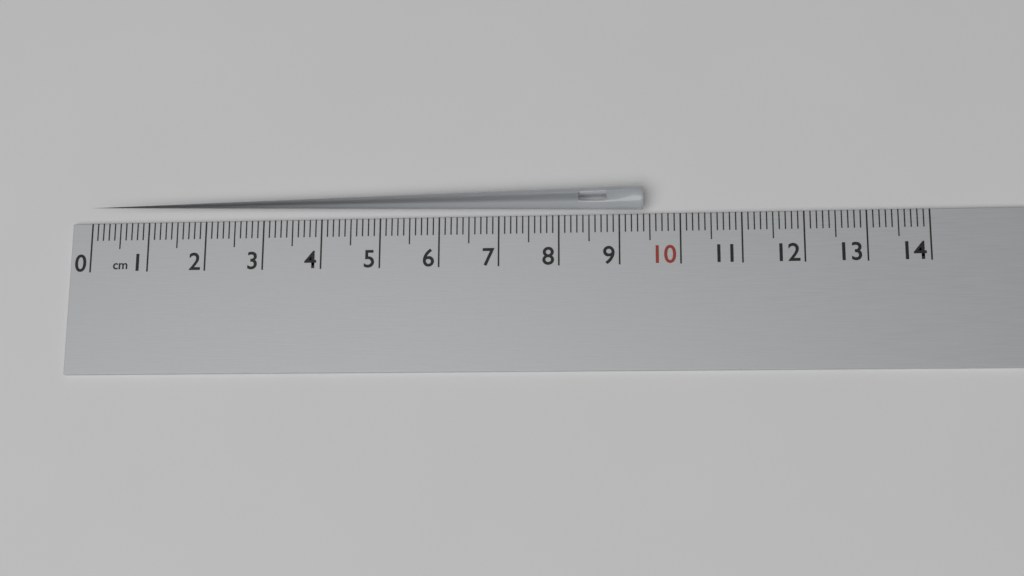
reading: 9.4 cm
